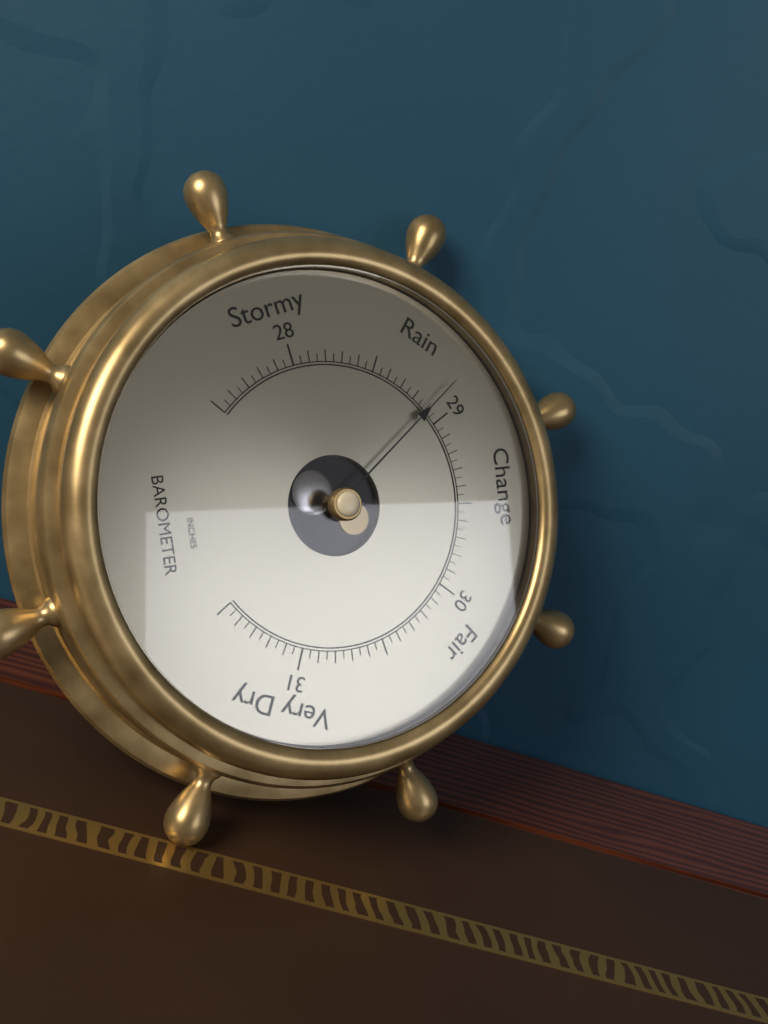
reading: 28.90 inHg
